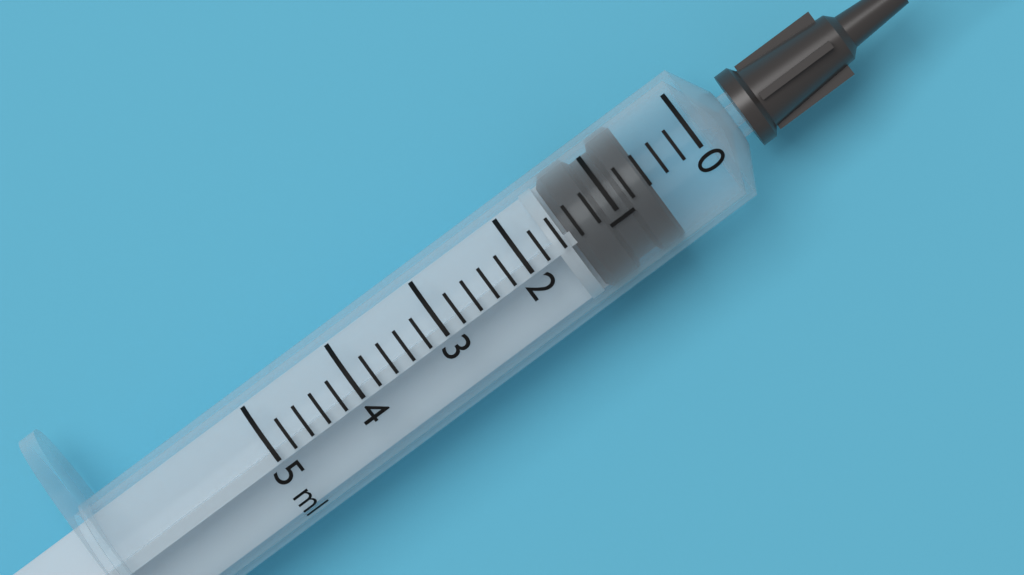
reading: 0.6 ml
